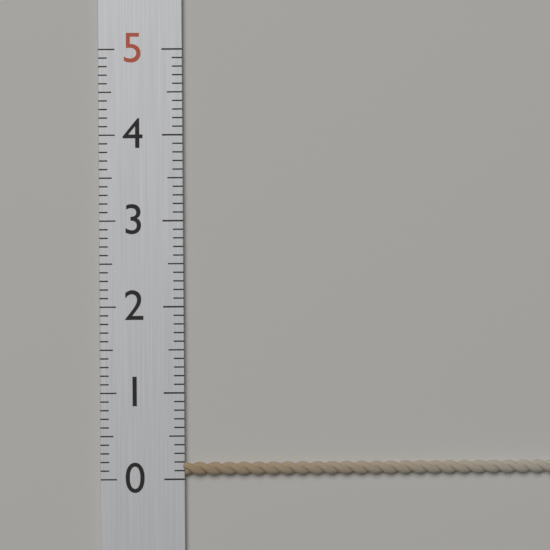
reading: 0.2 (no unit)
